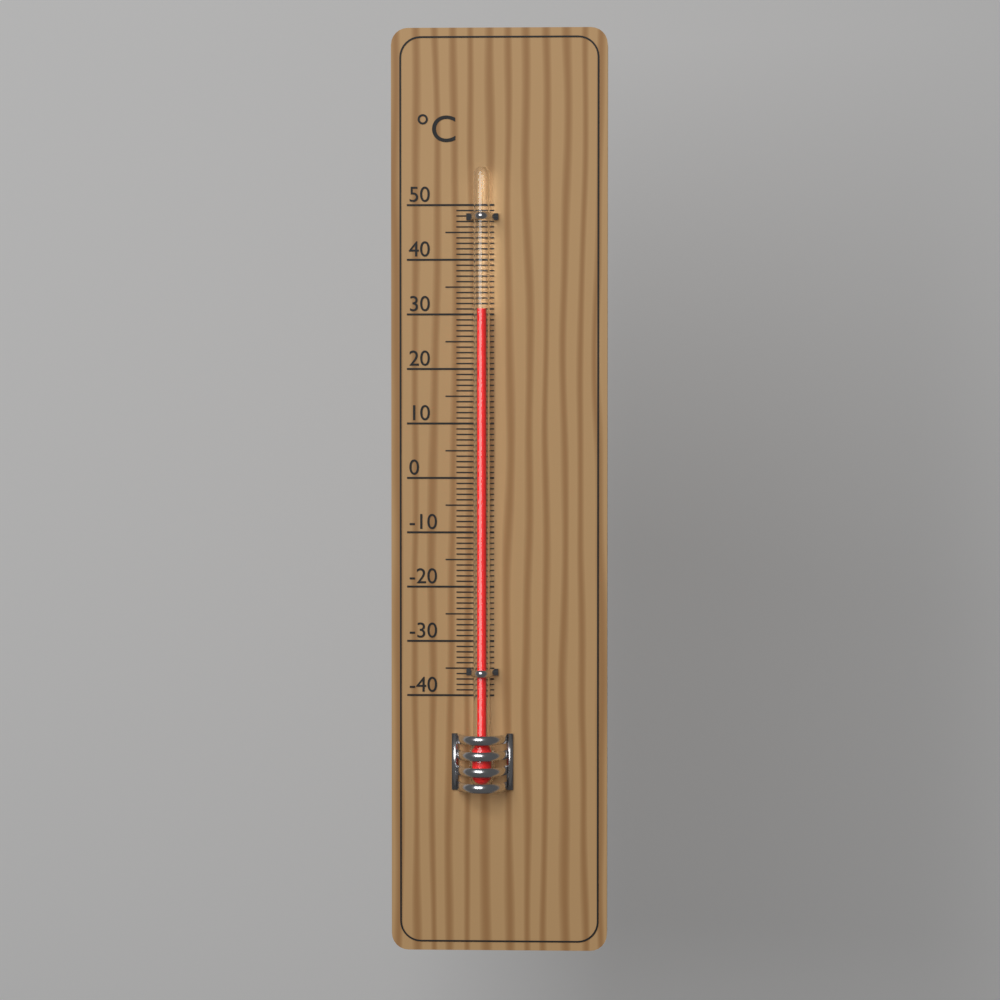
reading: 31 °C
